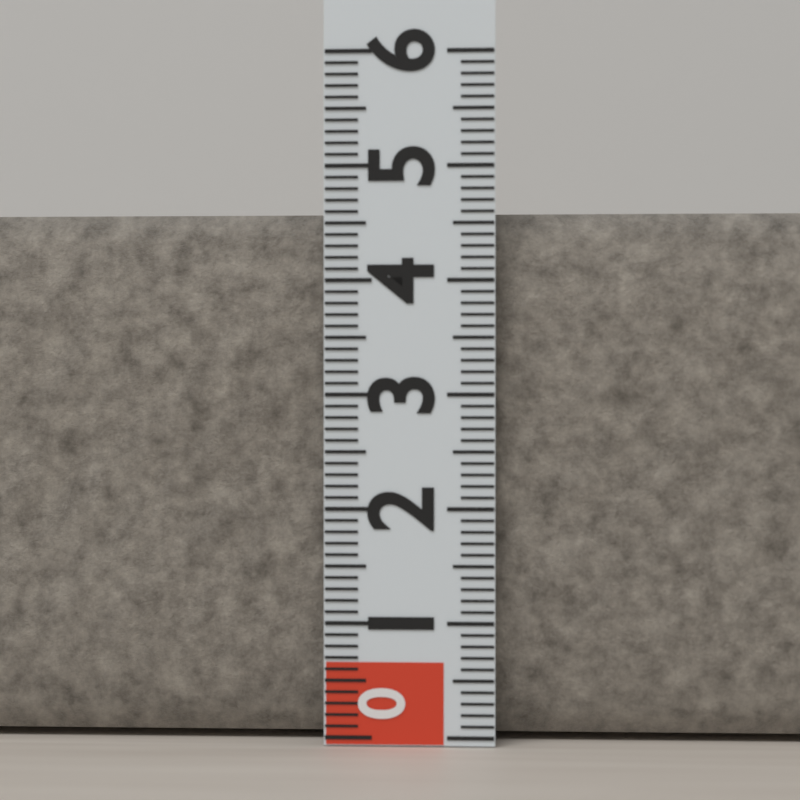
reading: 4.6 (no unit)
